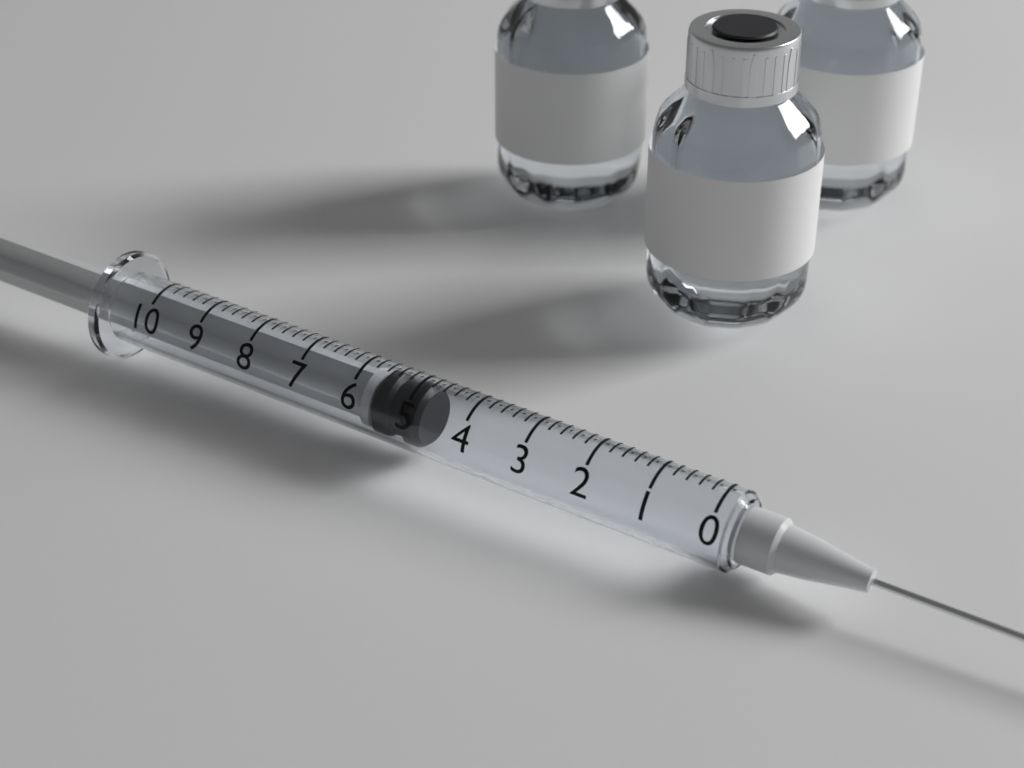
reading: 4.8 (no unit)
